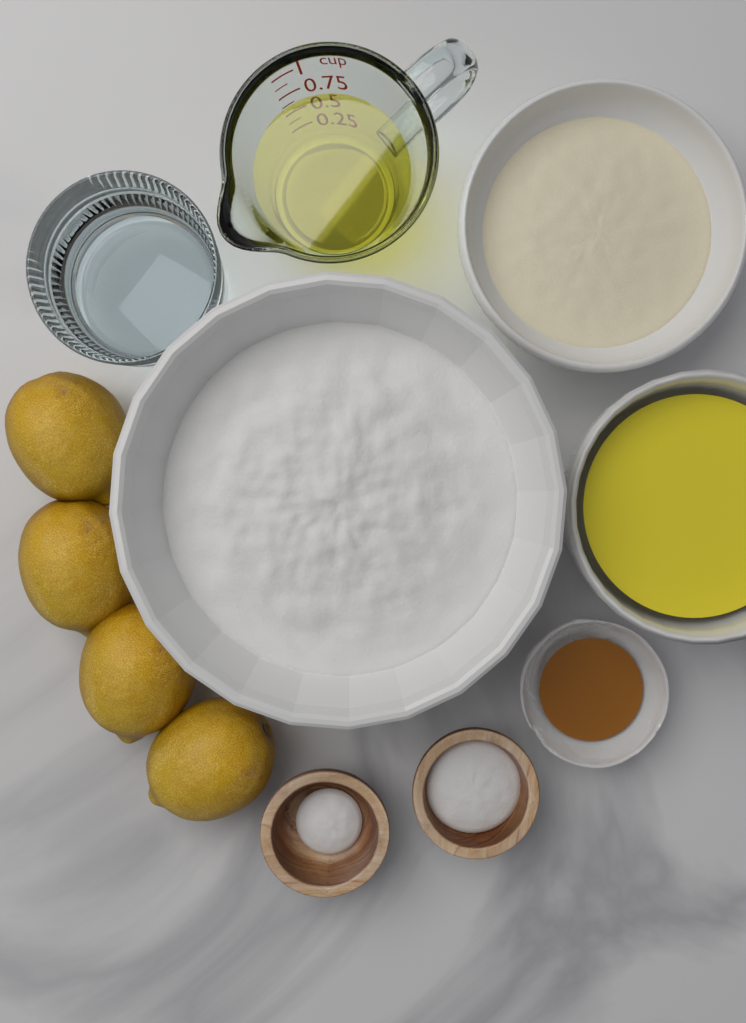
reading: 0.625 cup
